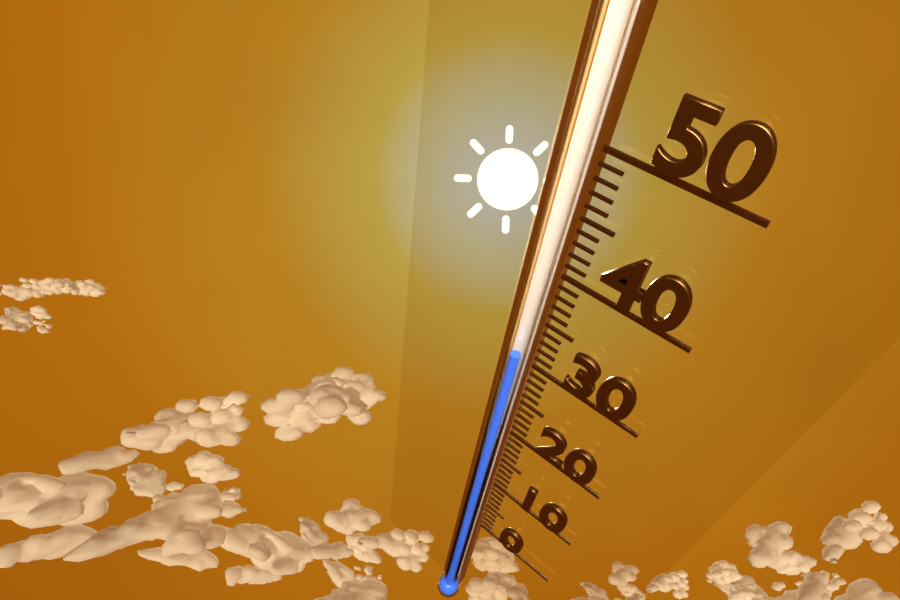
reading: 30 (no unit)
